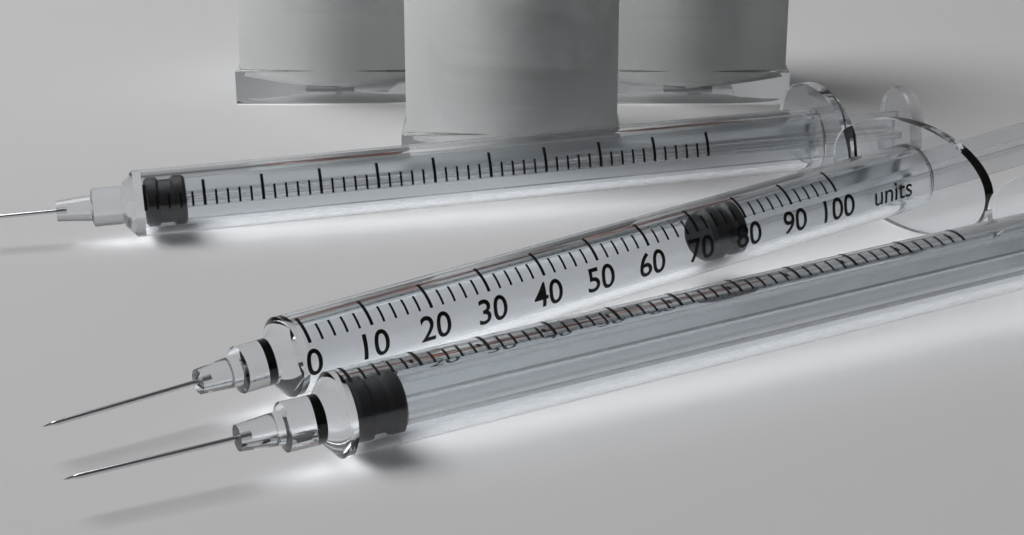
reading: 74 units
